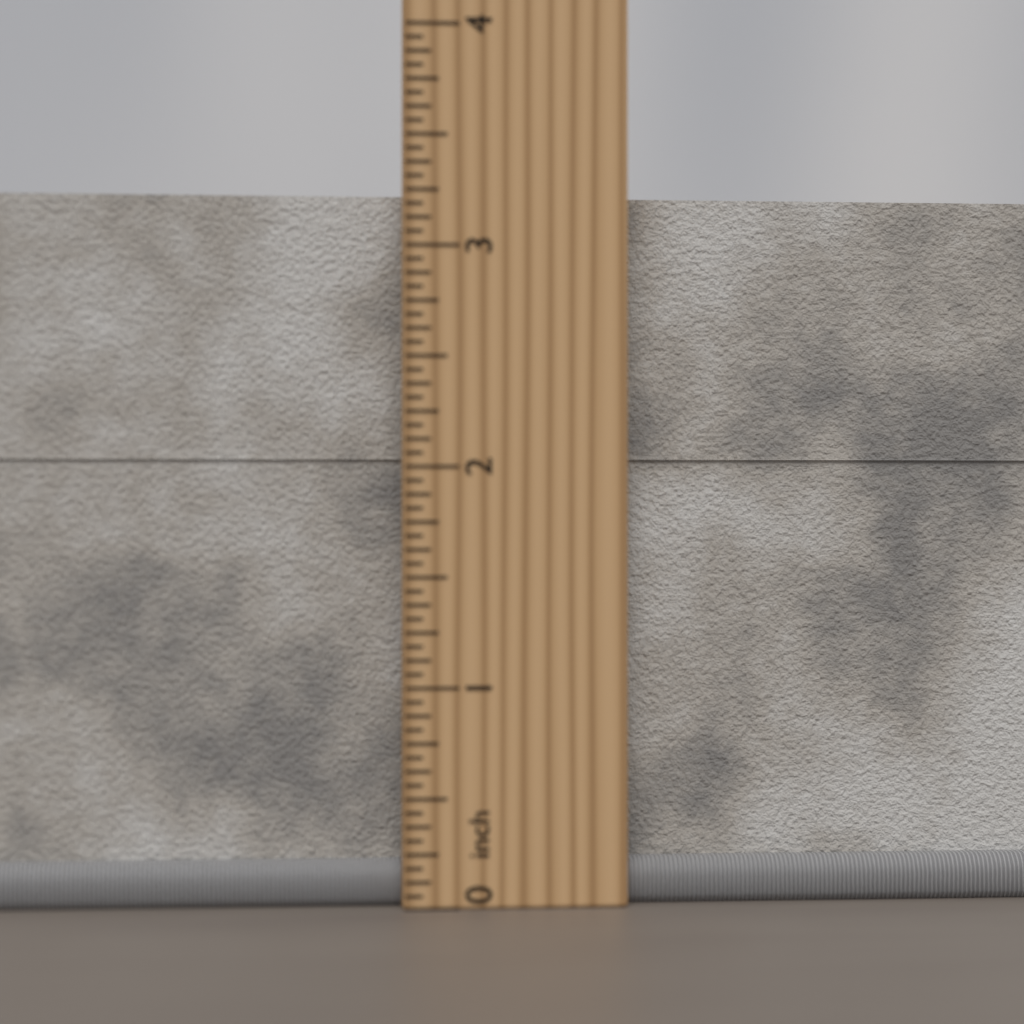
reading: 3.2500 inch
